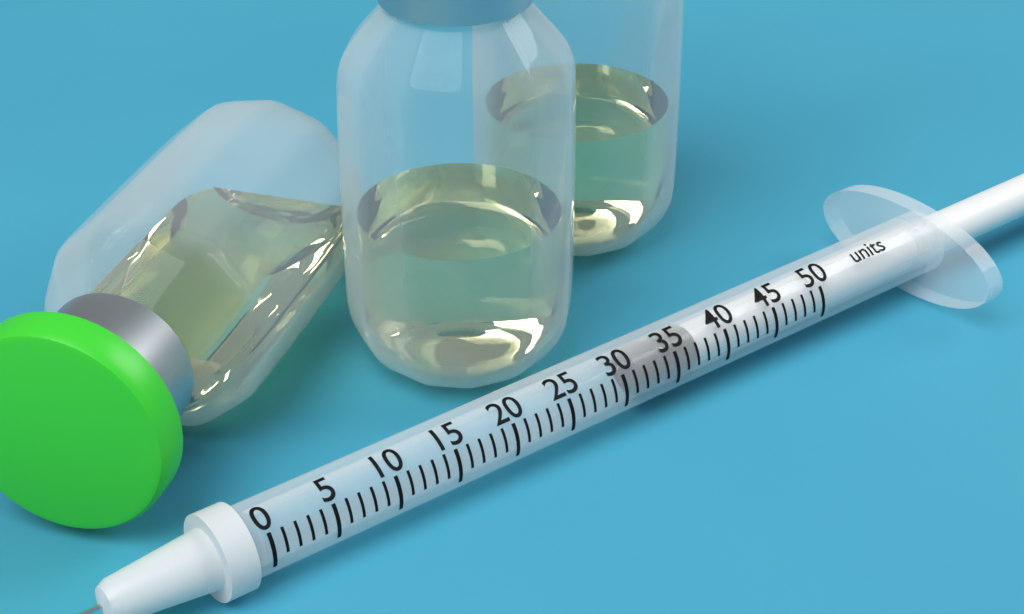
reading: 32 units
